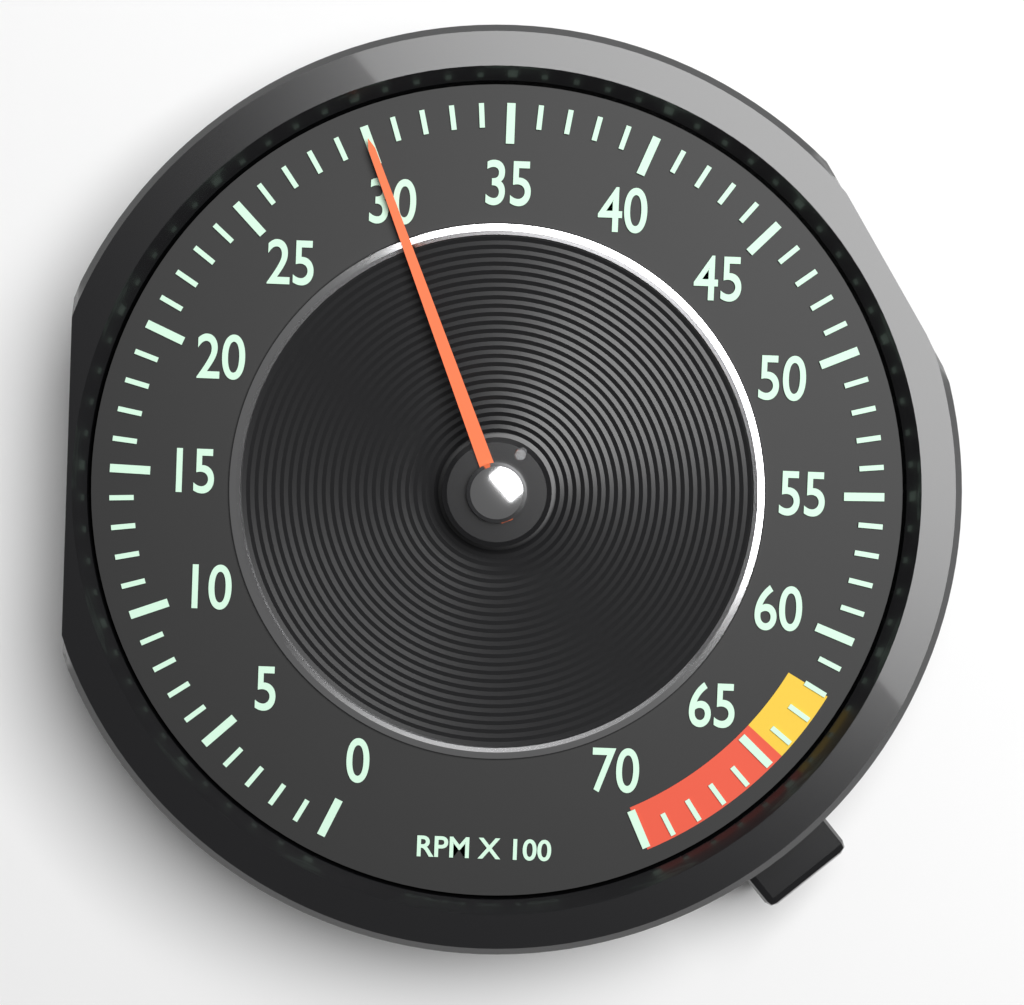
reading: 30 RPM x 100
